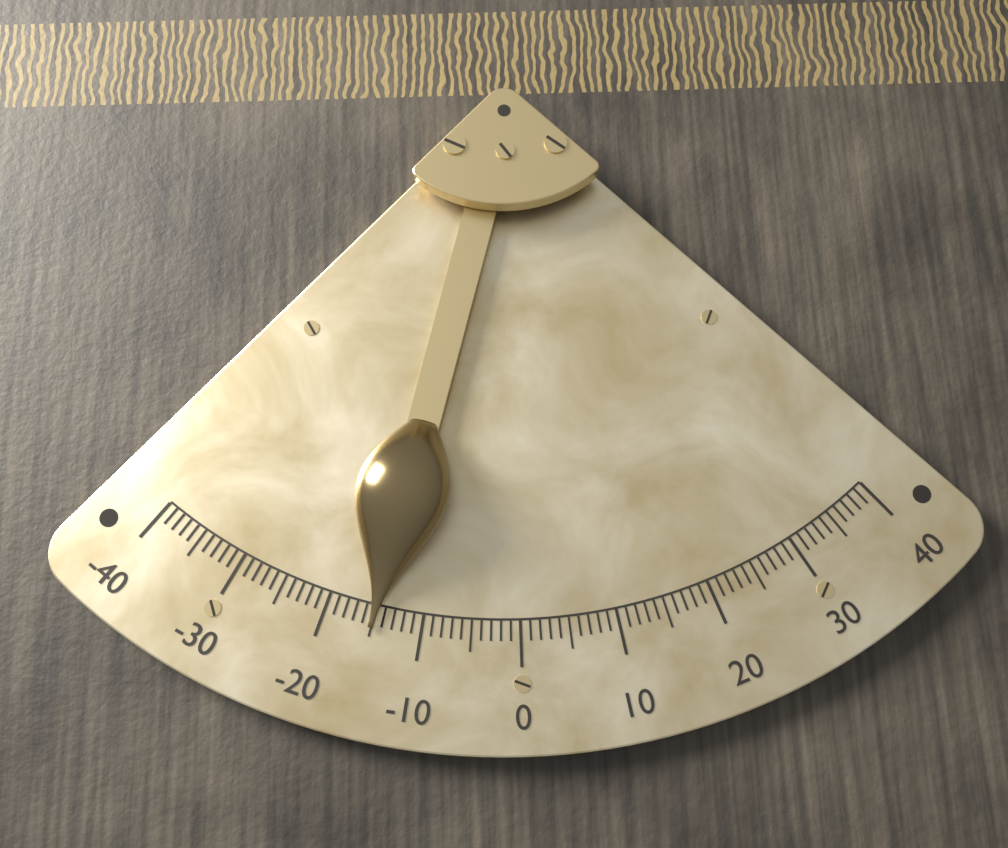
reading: -15 (no unit)
